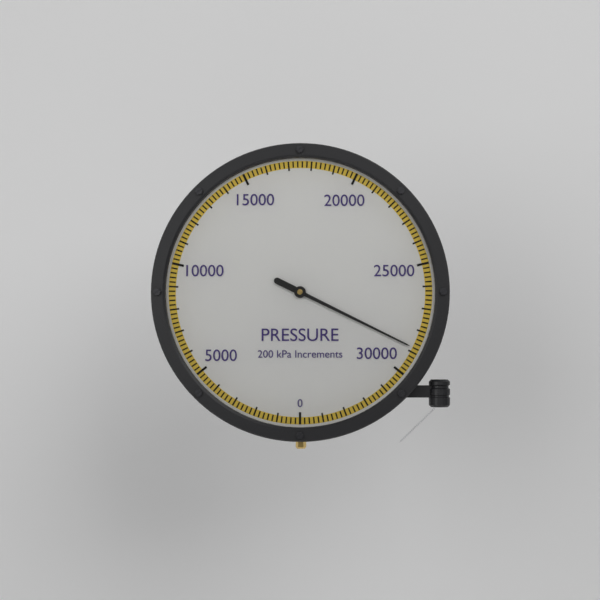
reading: 28800 kPa
